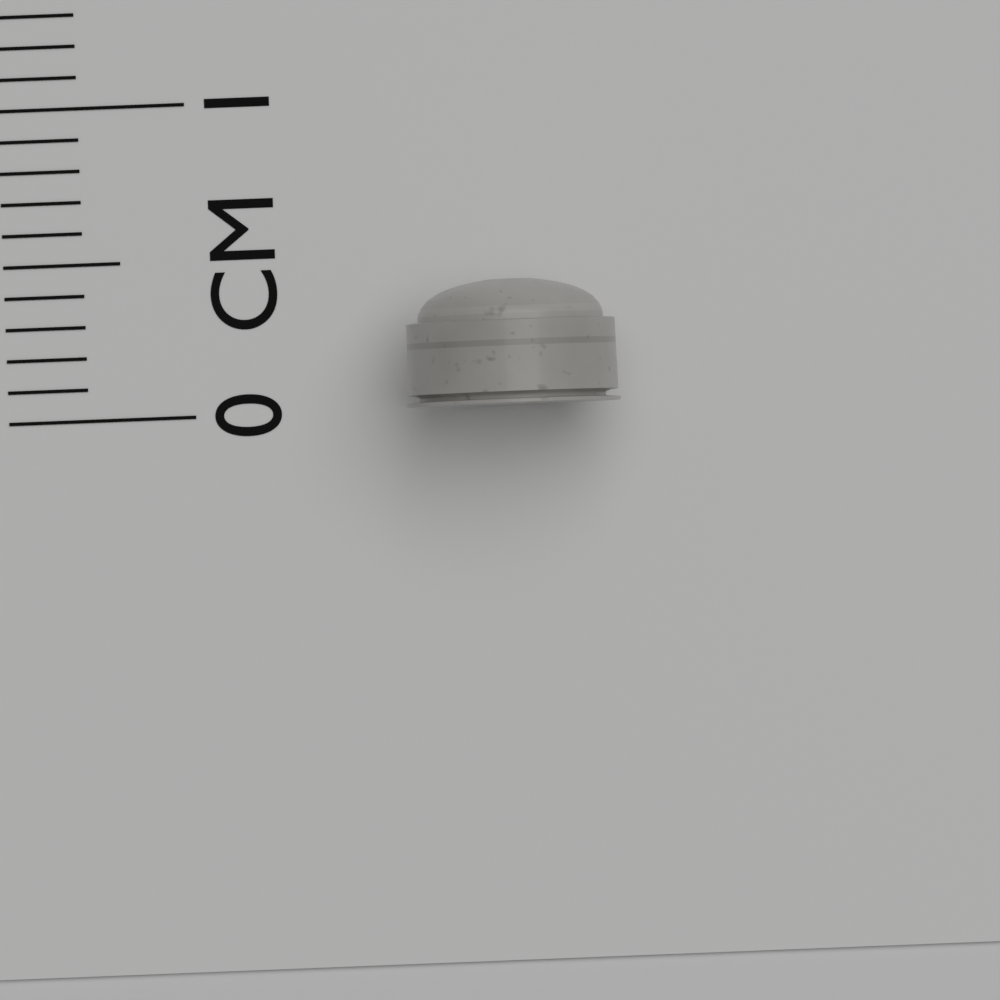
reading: 0.4 cm
